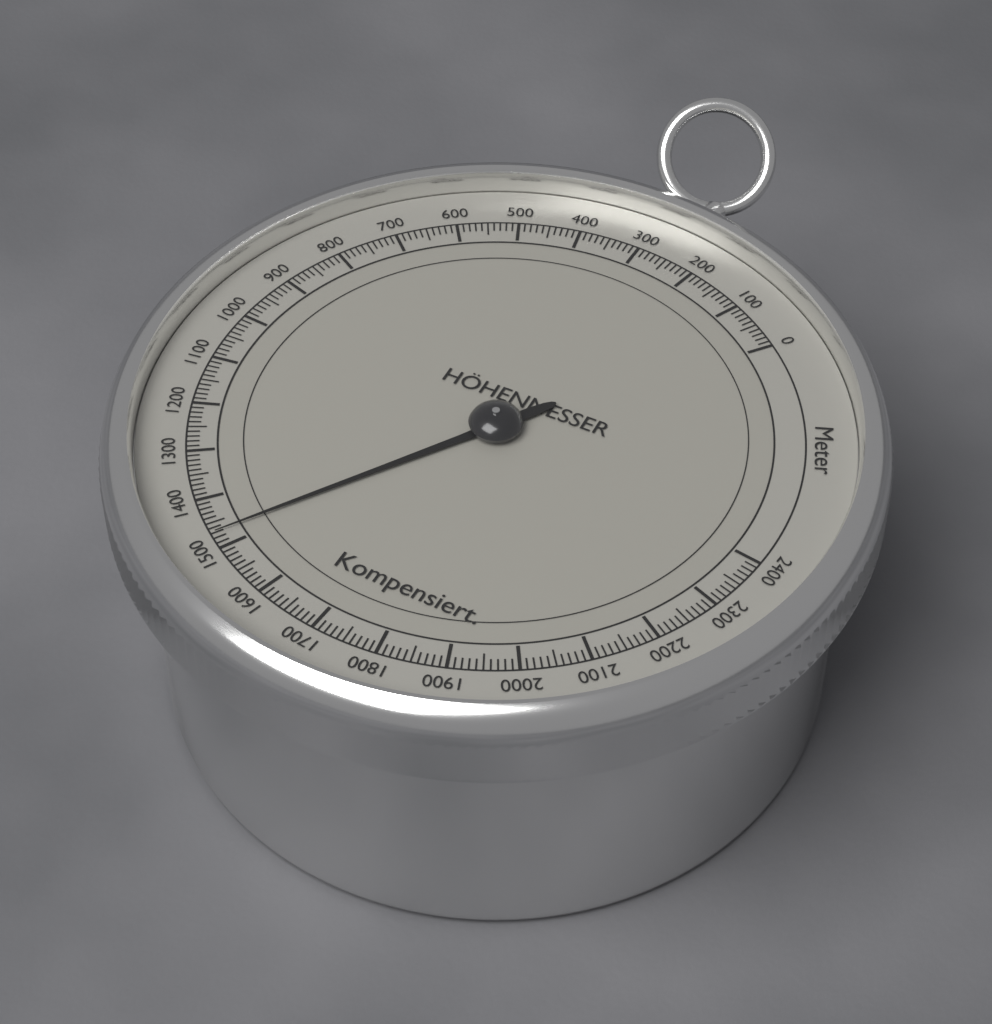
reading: 1470 m
